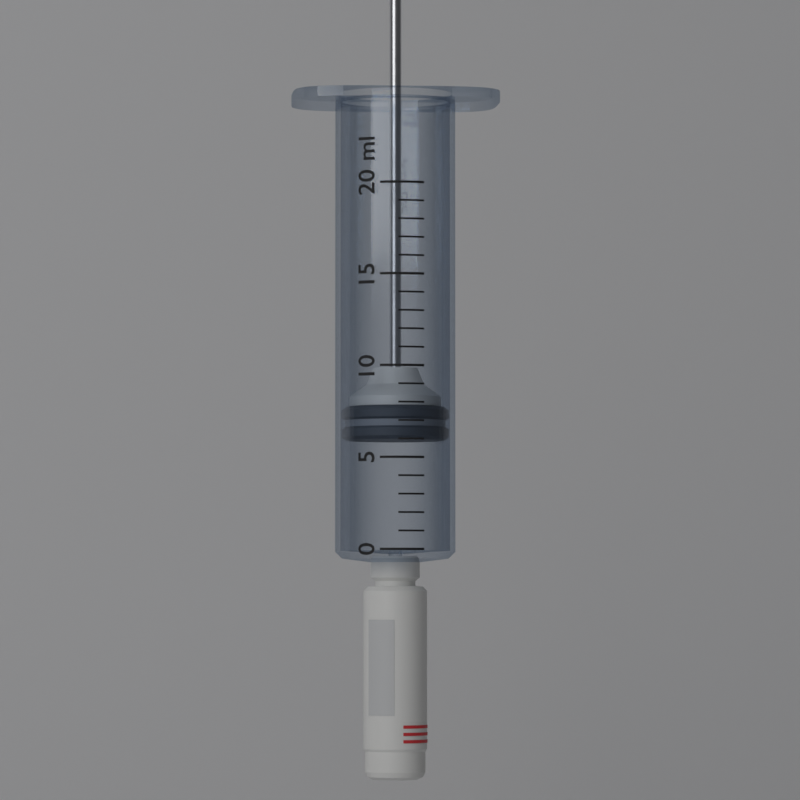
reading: 6 ml
